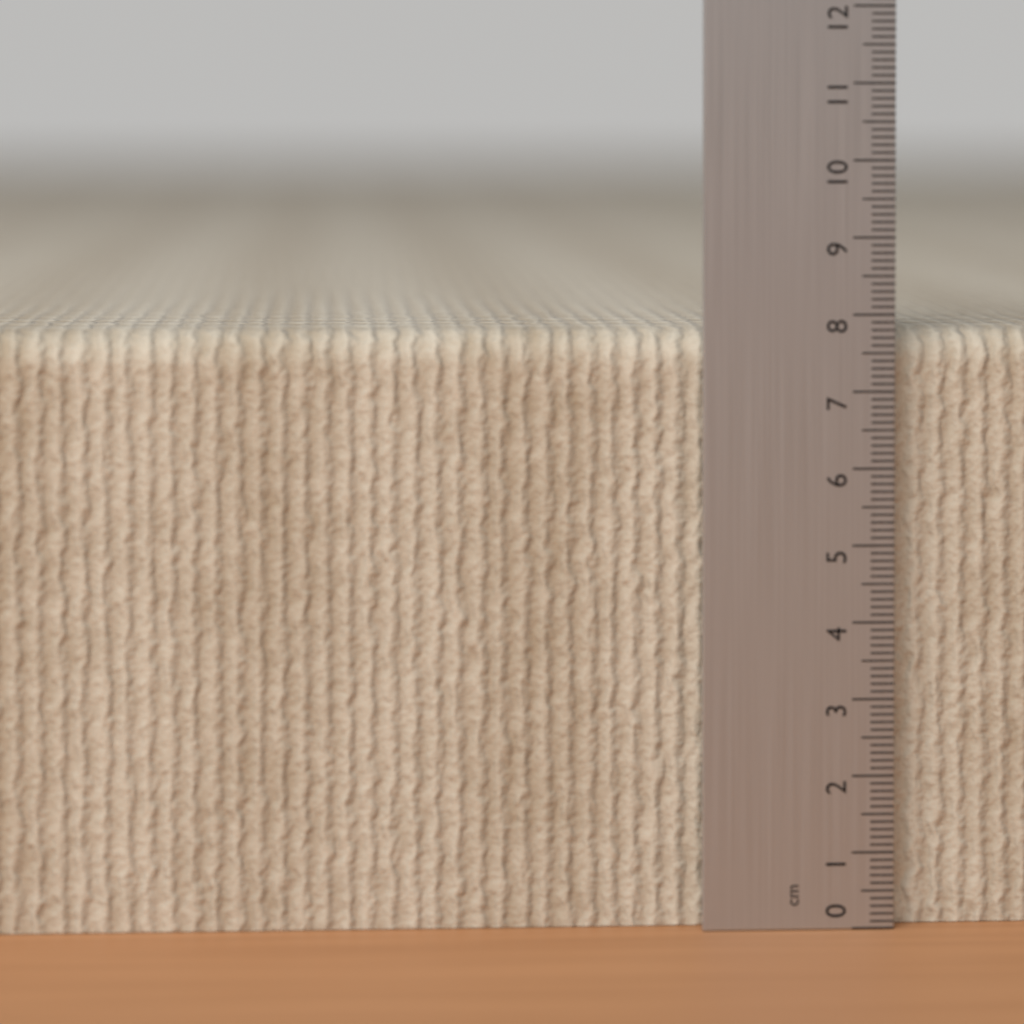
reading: 7.8 cm
